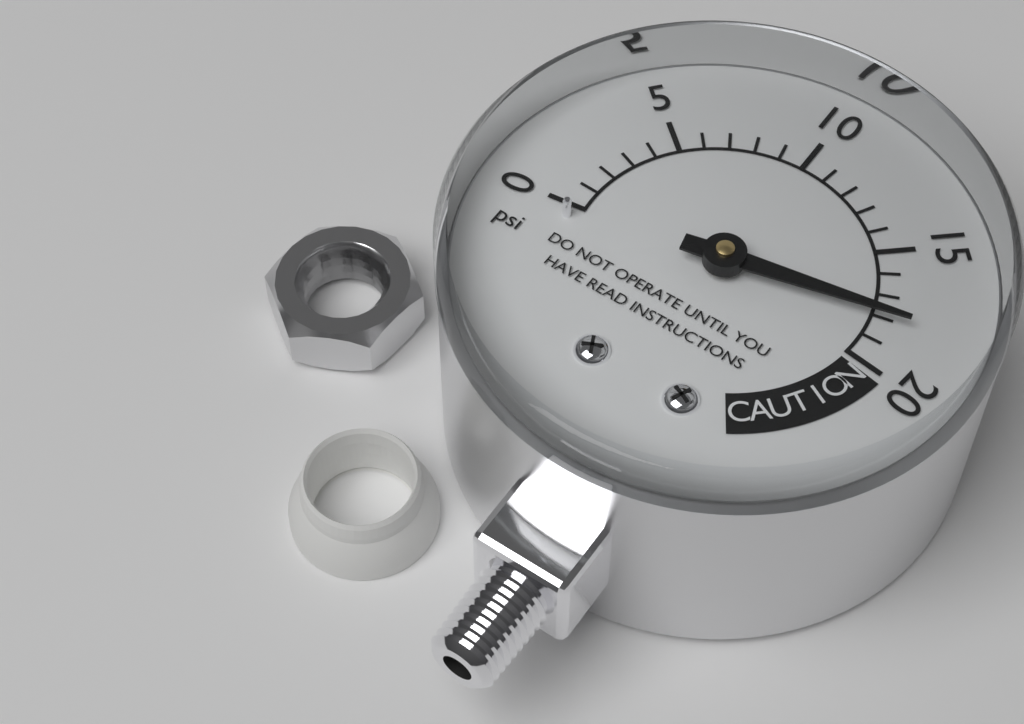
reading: 18 psi
